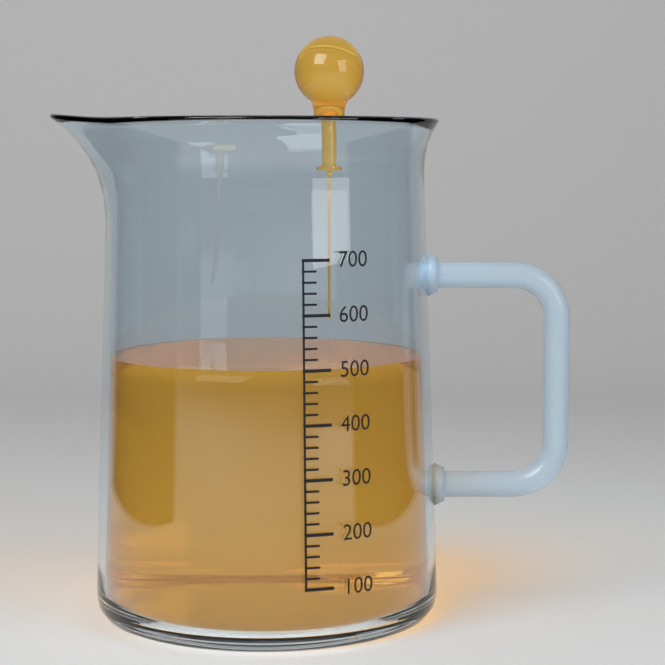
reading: 500 (no unit)
